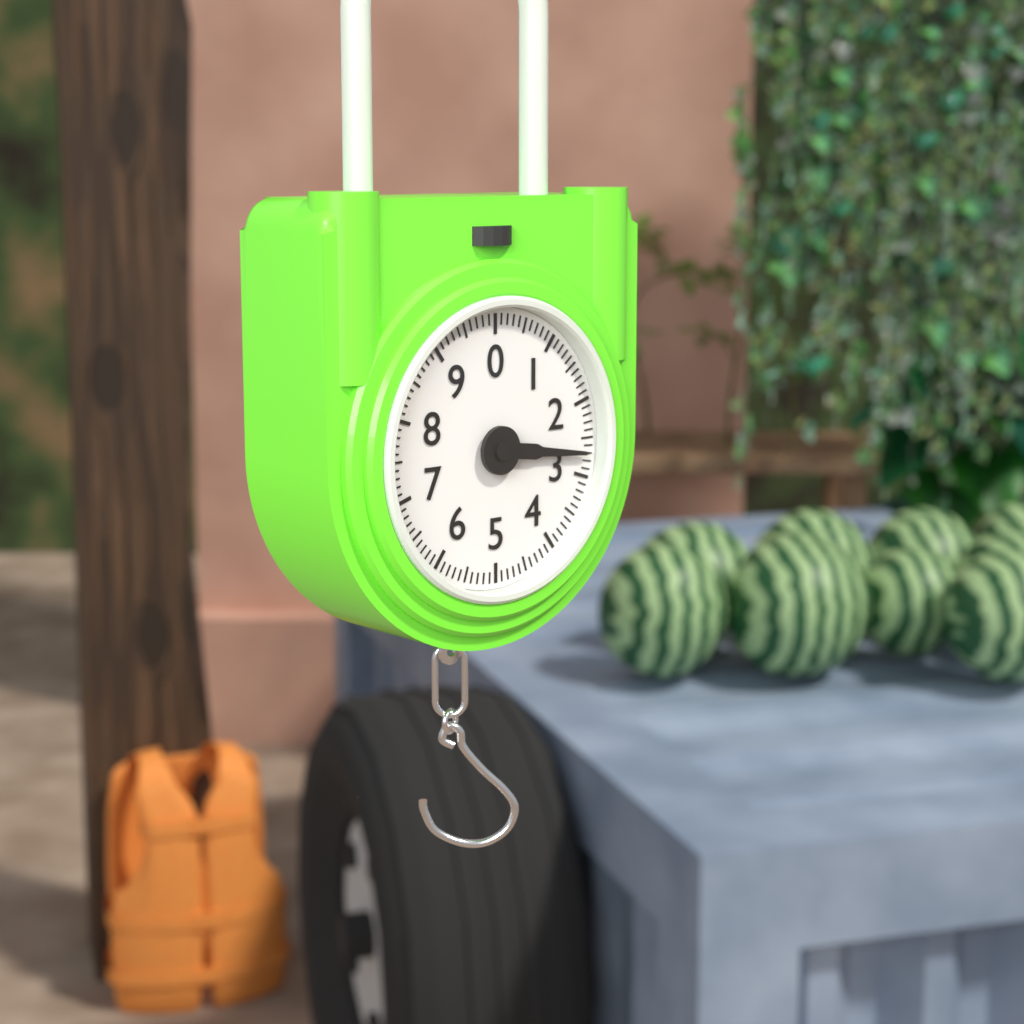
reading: 2.7 (no unit)
